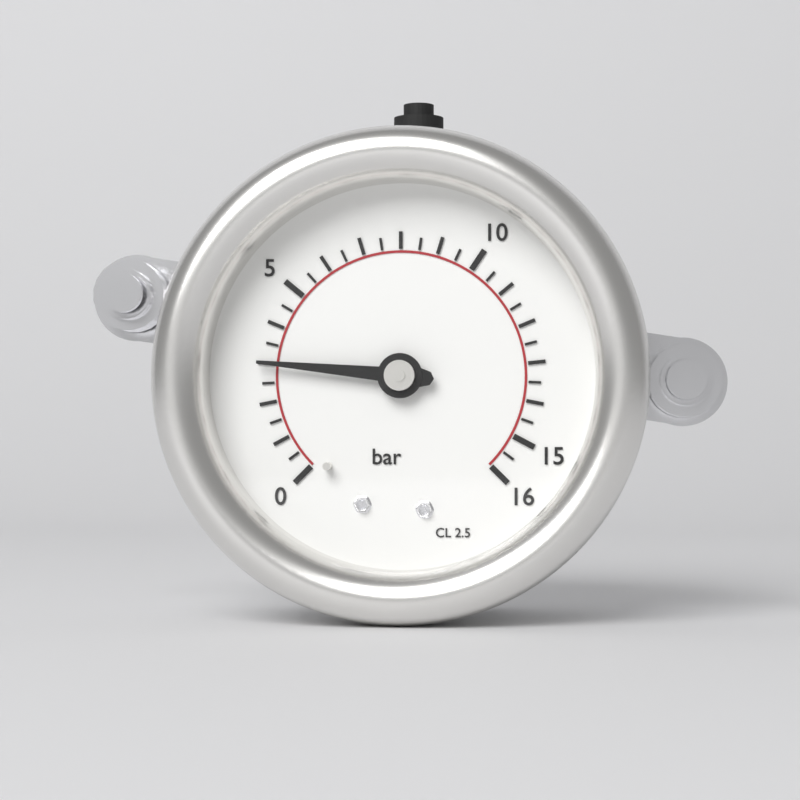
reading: 3.0 bar
